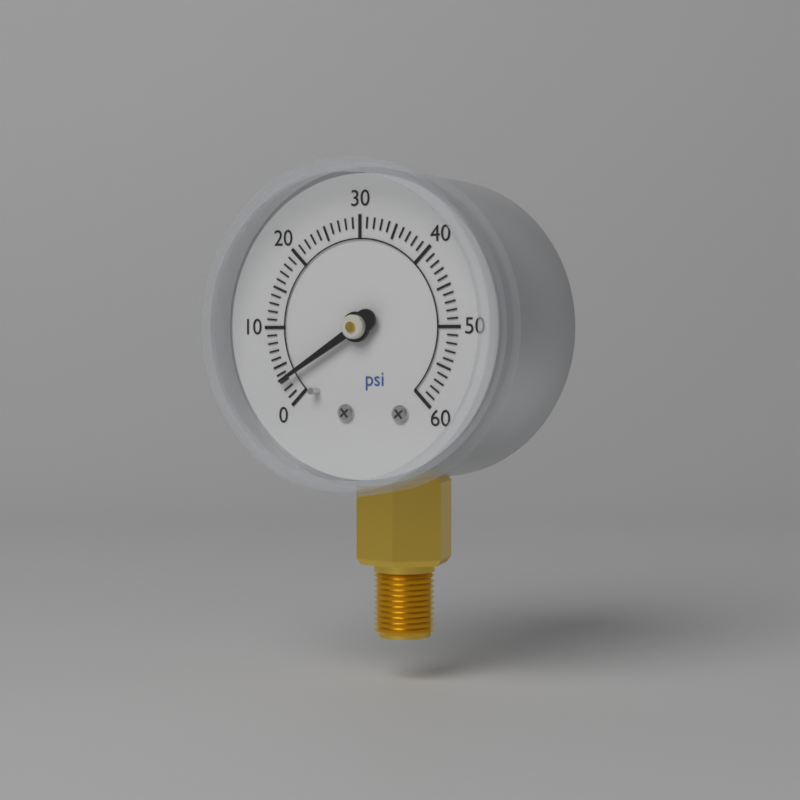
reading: 3 psi
